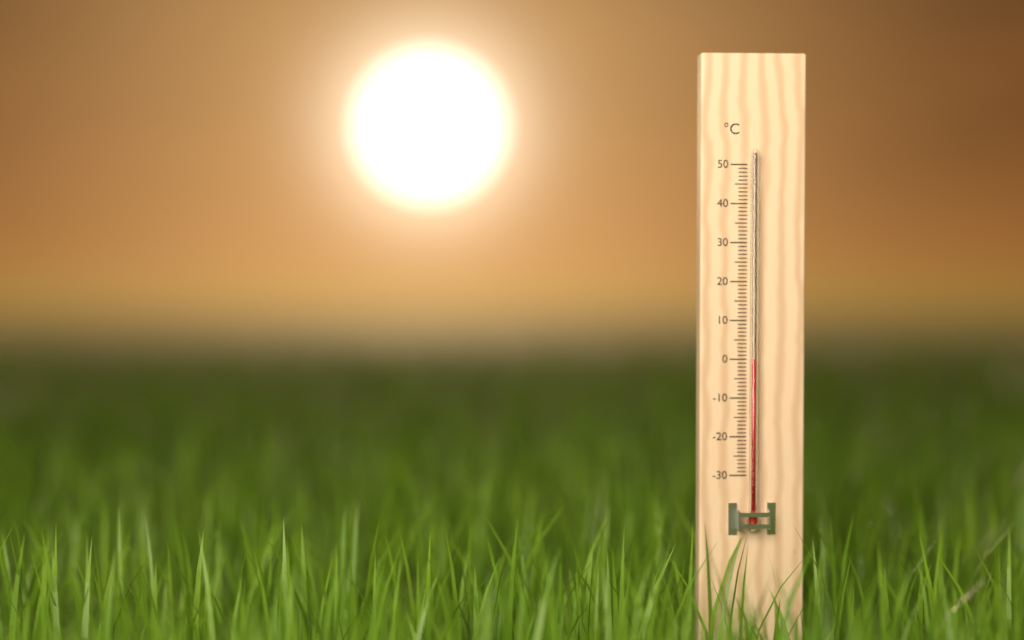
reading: 0 °C
